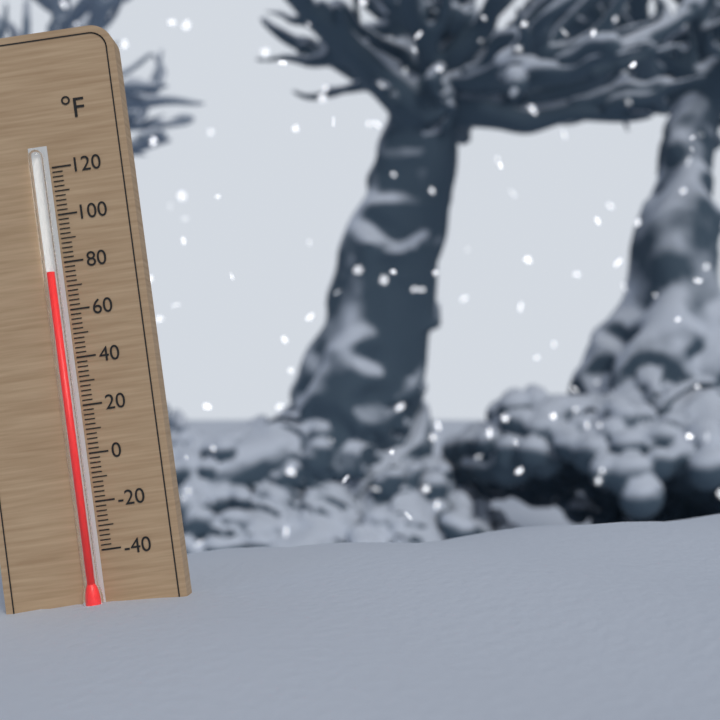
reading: 76 °F
